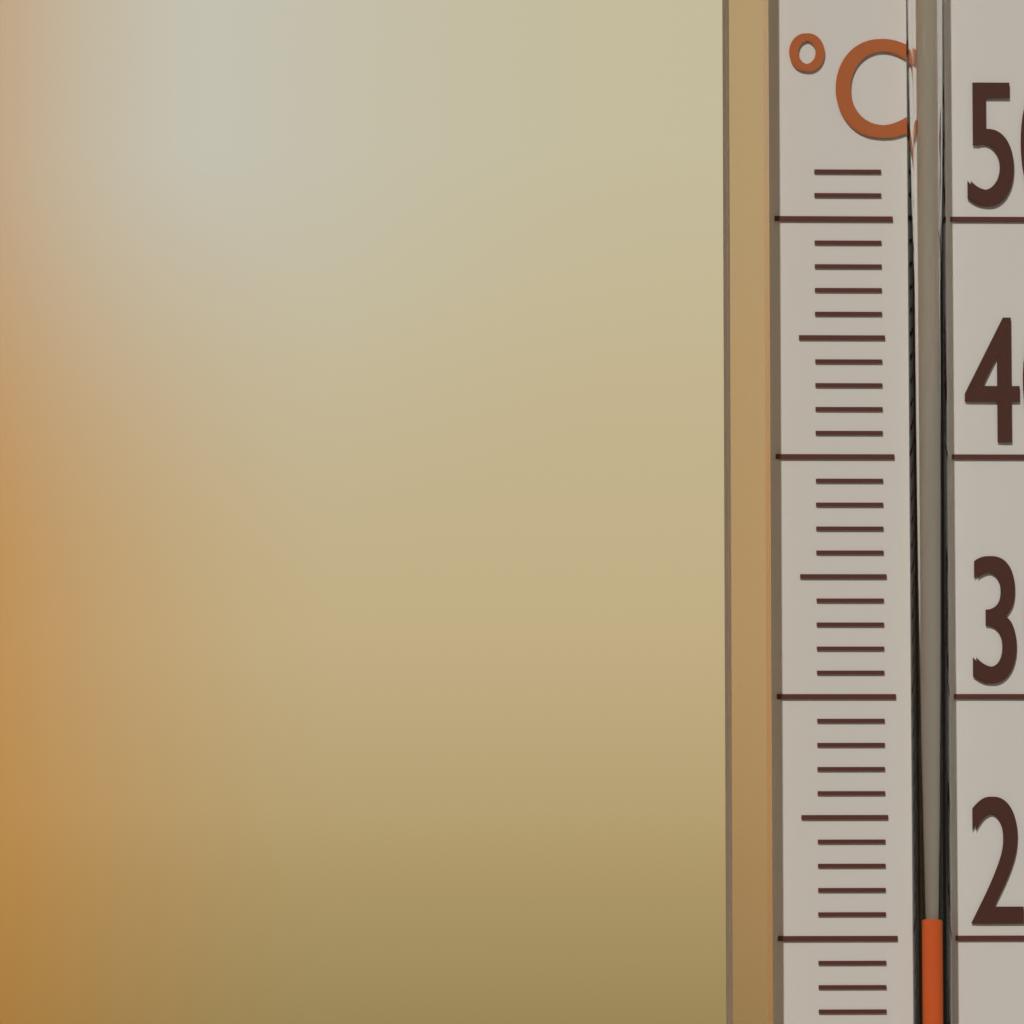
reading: 21 °C
